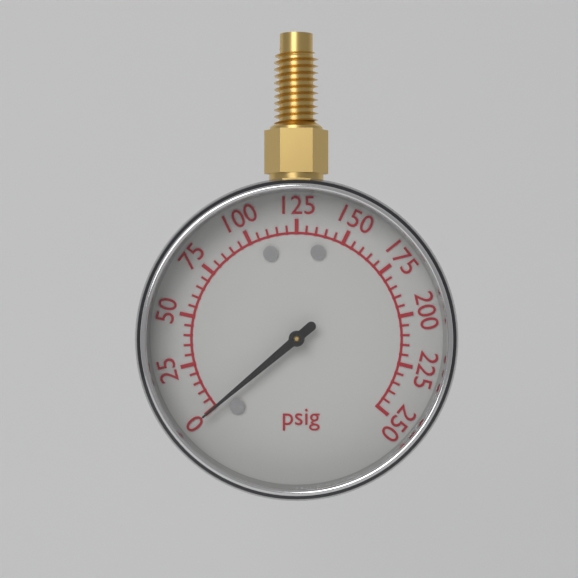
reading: 0 psig
